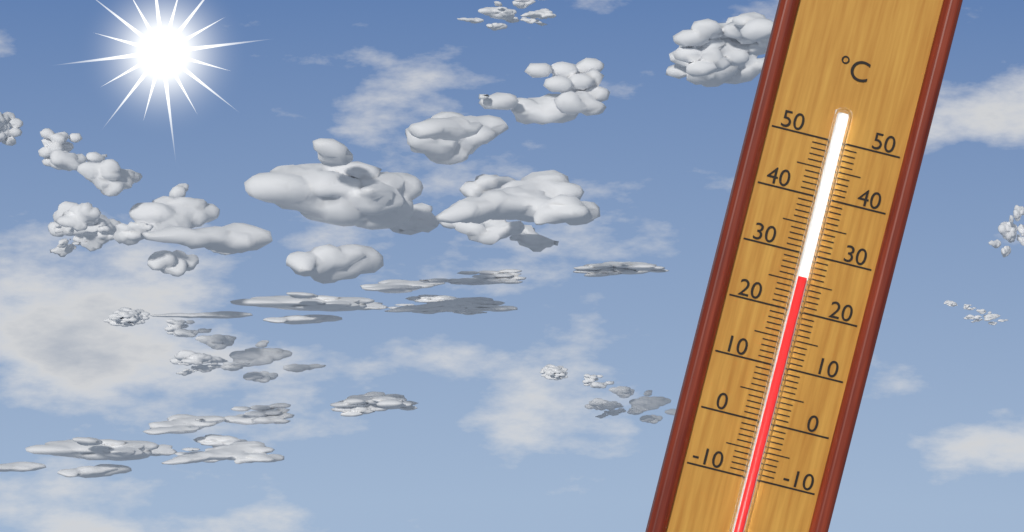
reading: 26 °C
